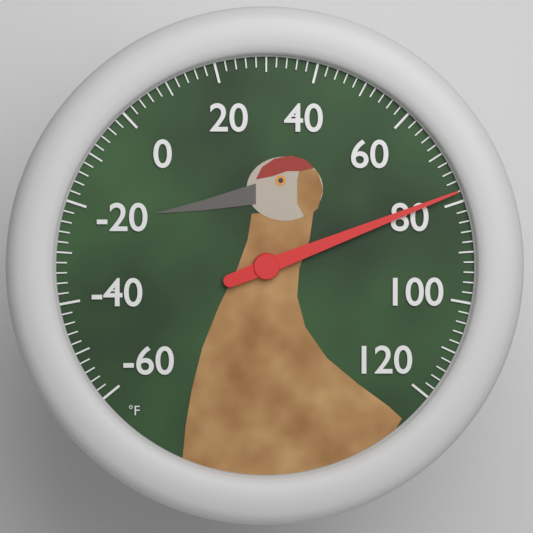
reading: 78 °F
